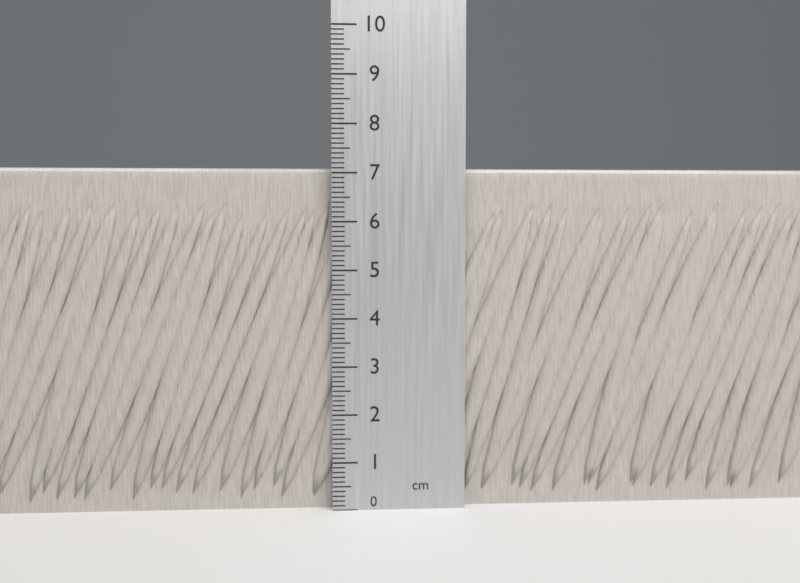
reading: 7.1 cm
